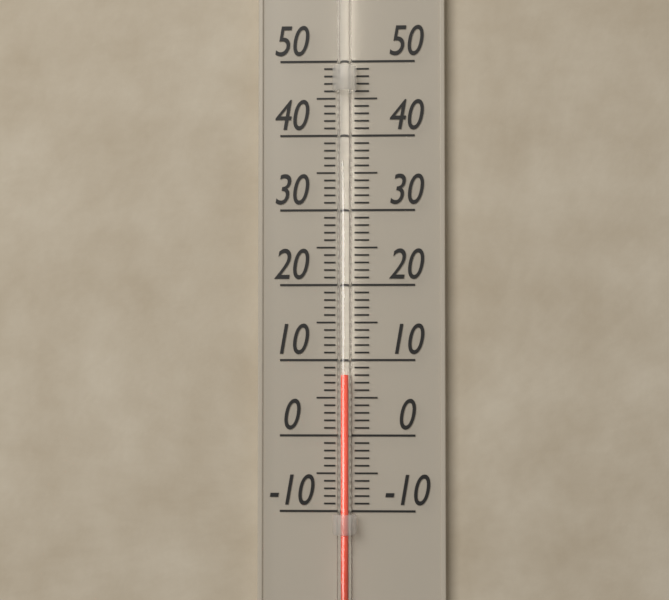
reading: 8 (no unit)
